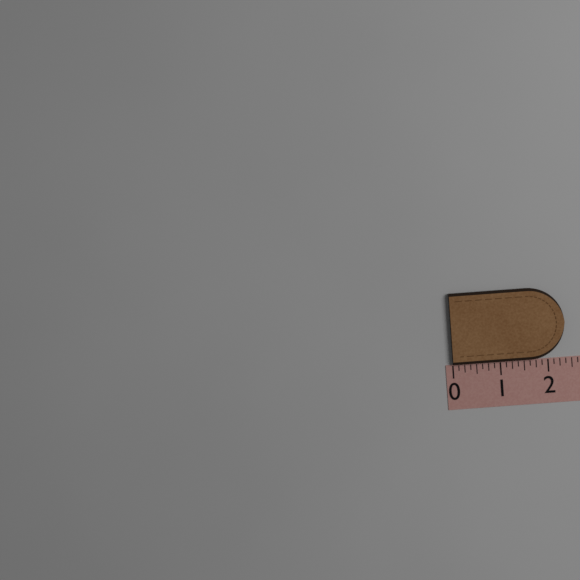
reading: 2.375 (no unit)
